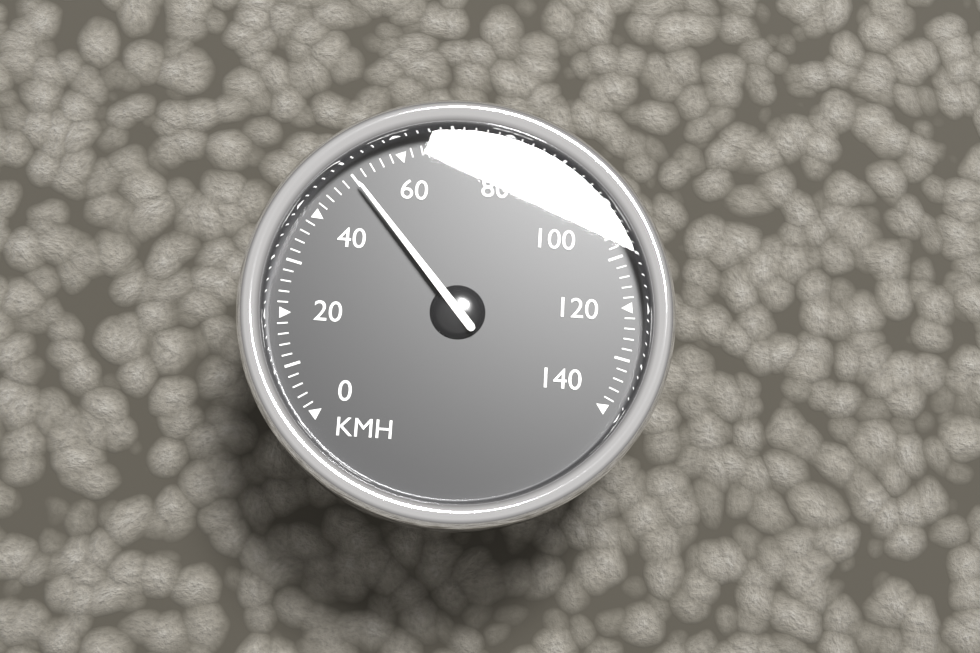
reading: 50 km/h
